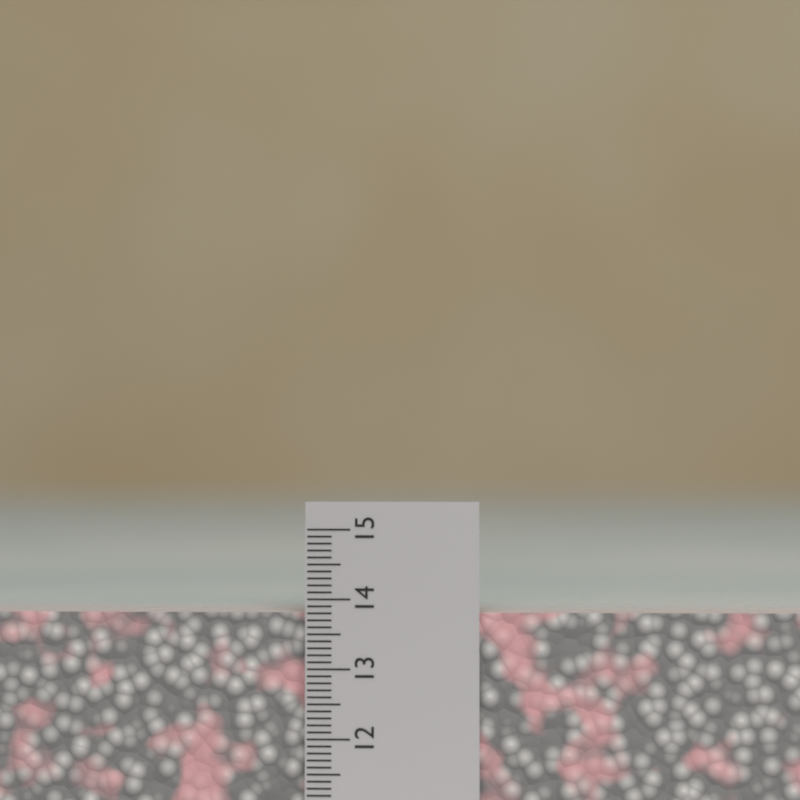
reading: 13.8 cm
